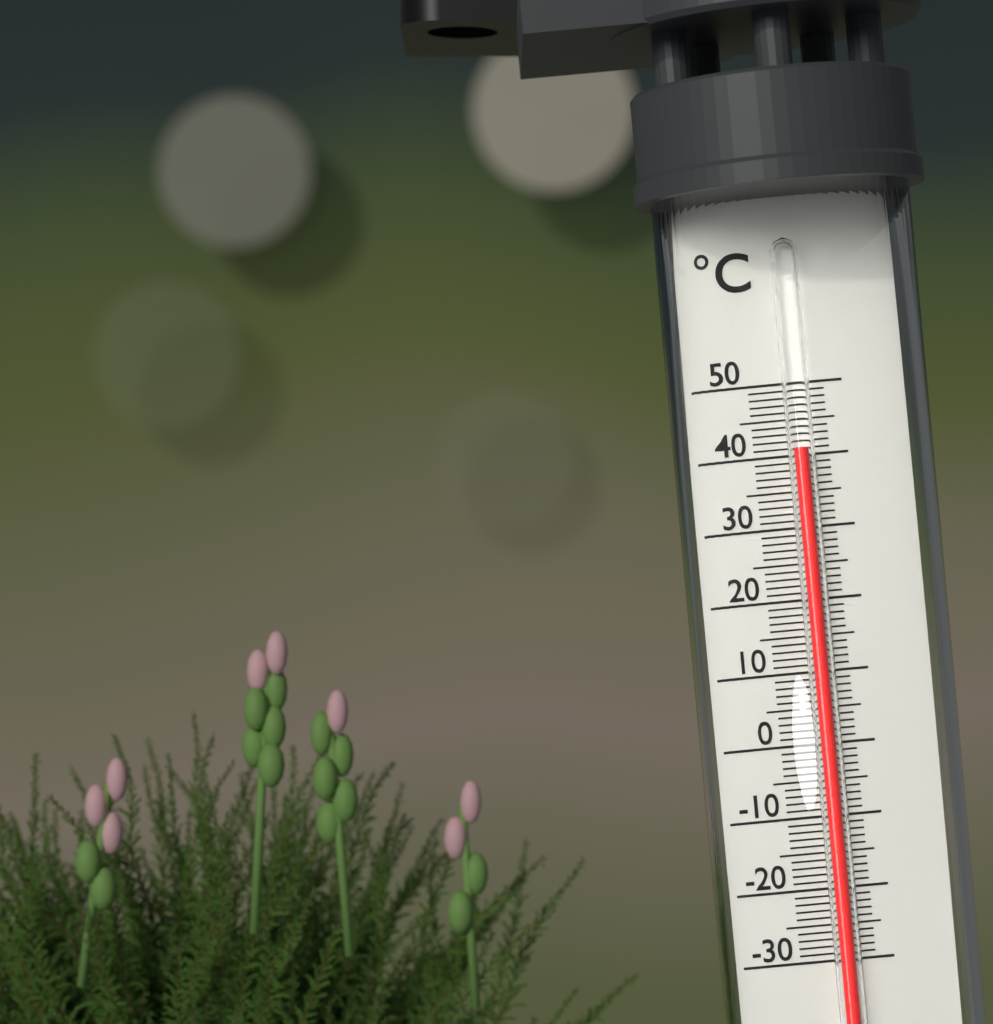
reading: 41 °C
